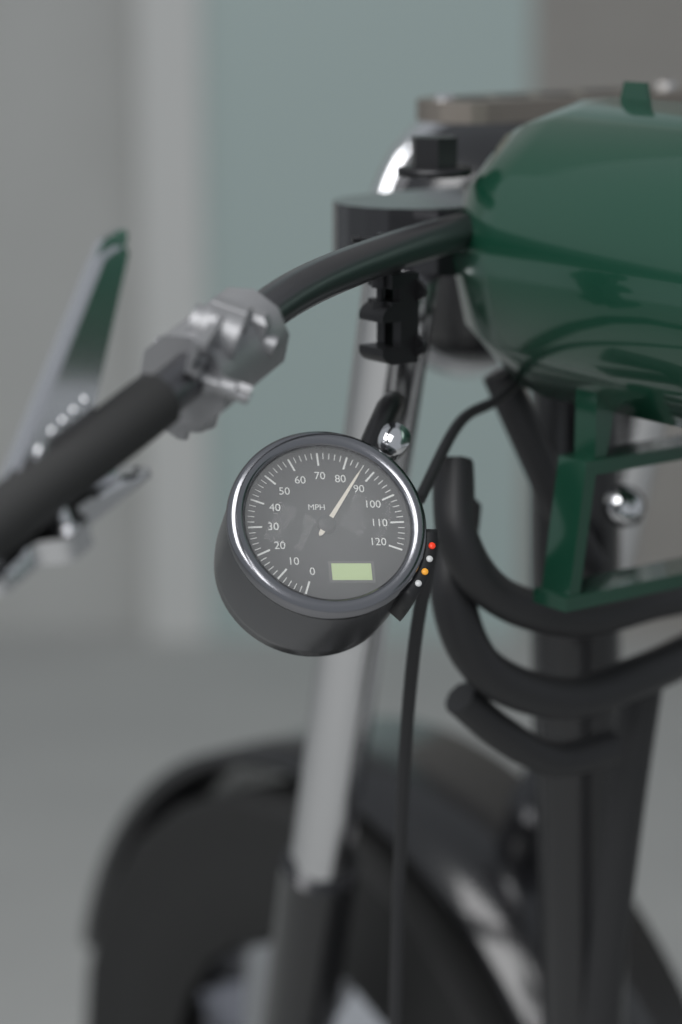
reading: 86 MPH
